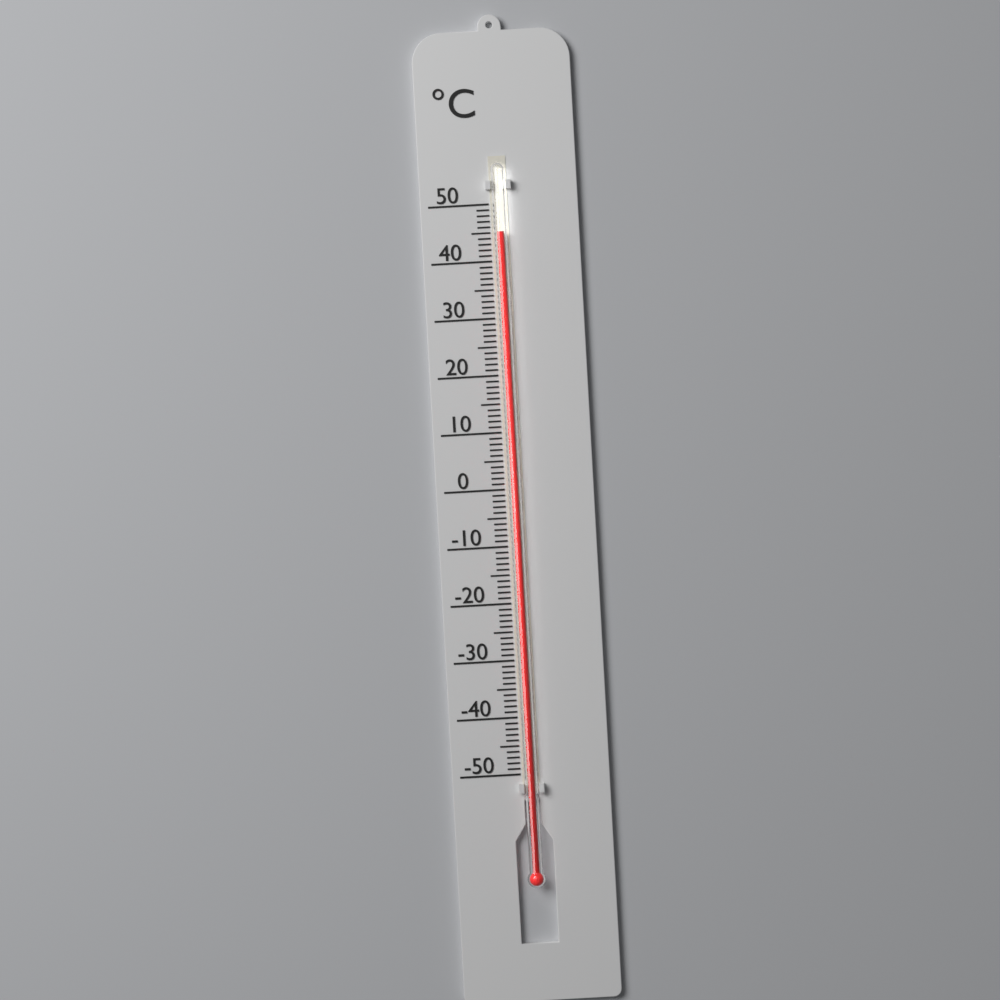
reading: 45 °C
